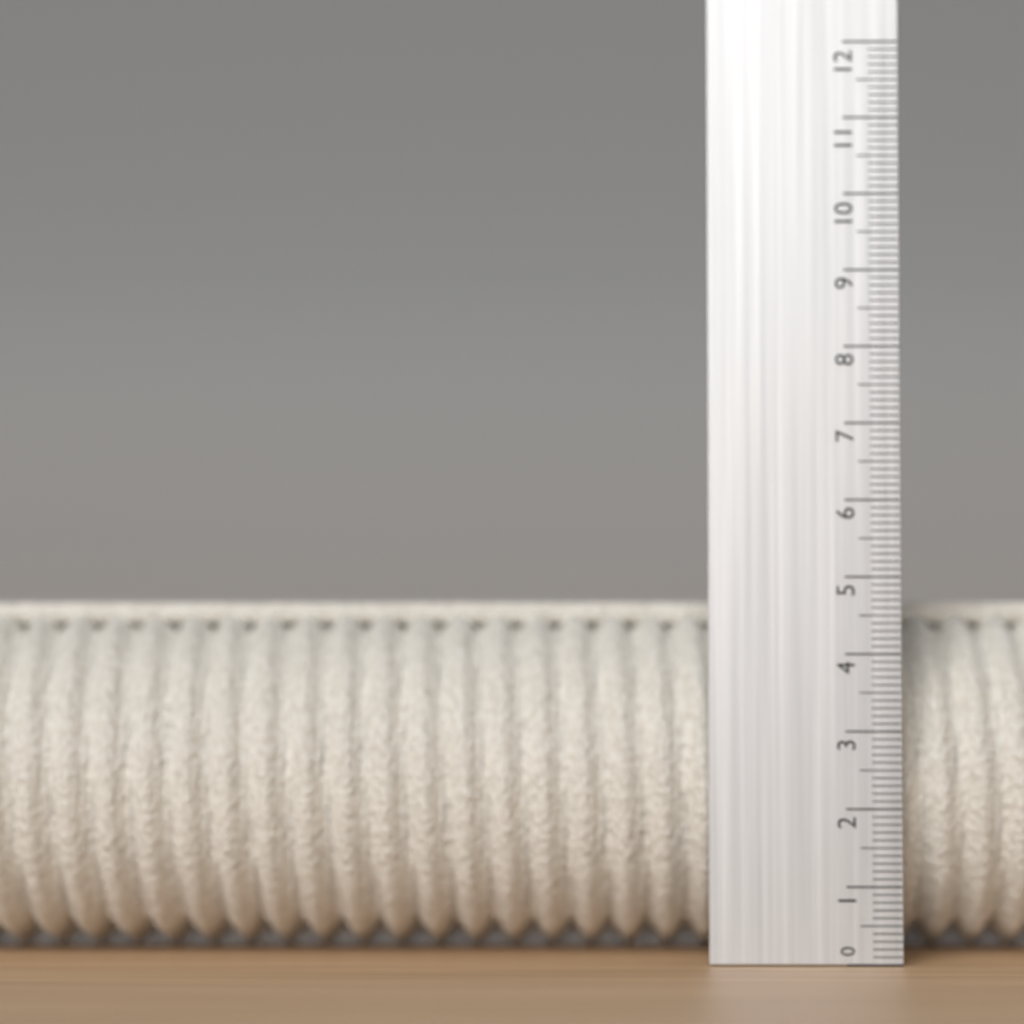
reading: 4.7 (no unit)
